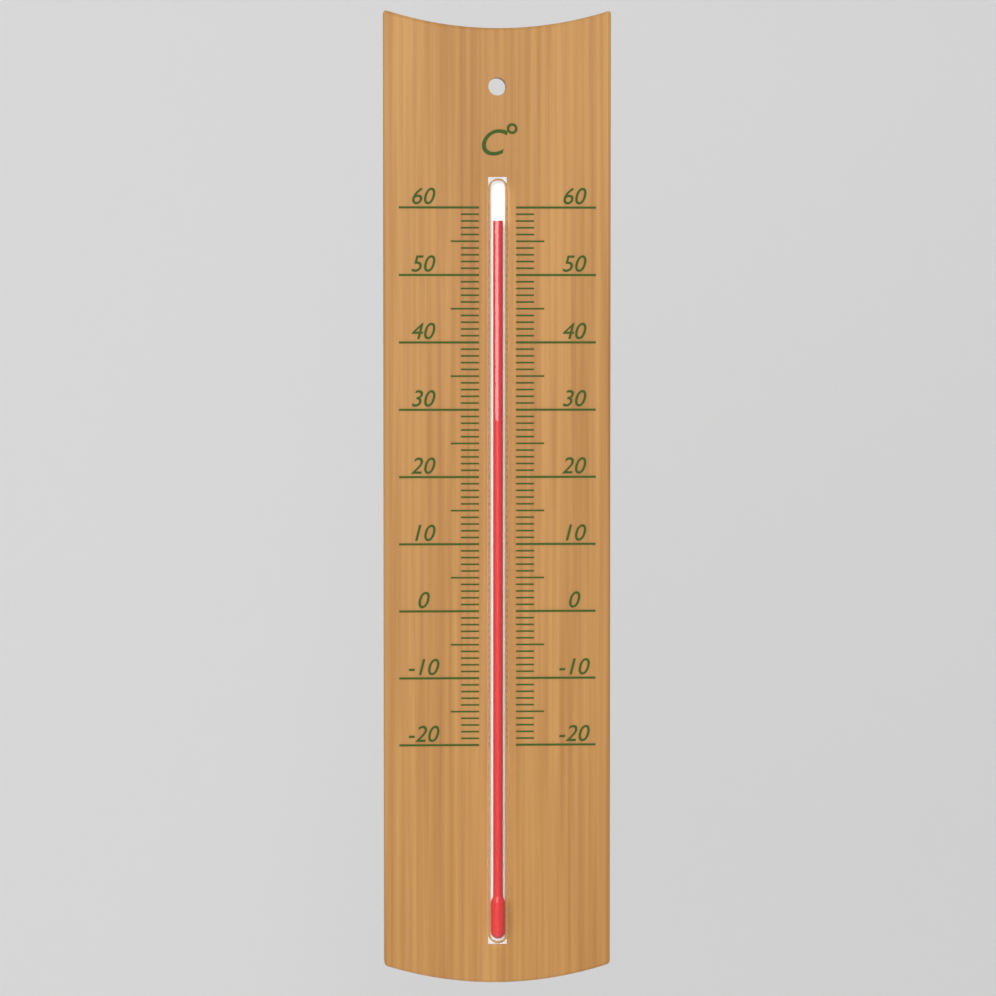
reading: 58 °C
